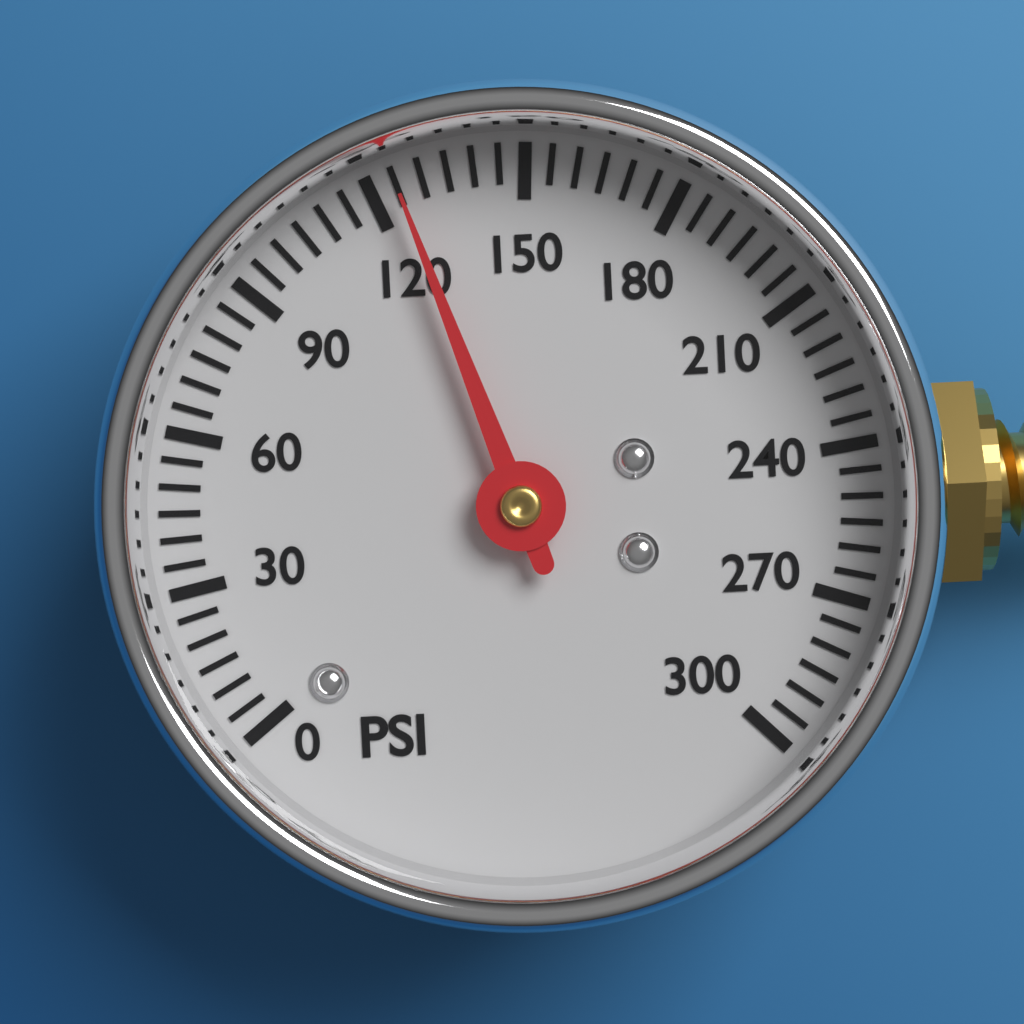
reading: 125 psi
